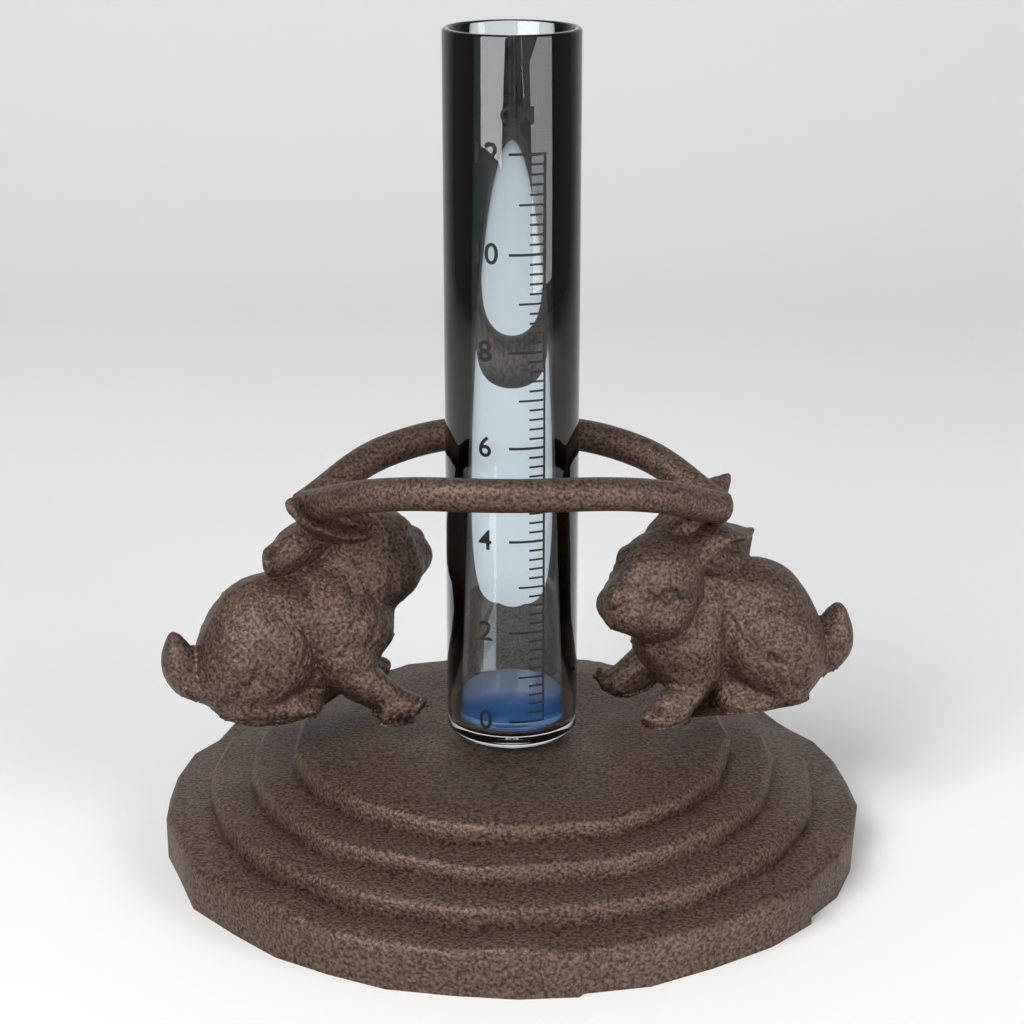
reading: 0.0 cm
